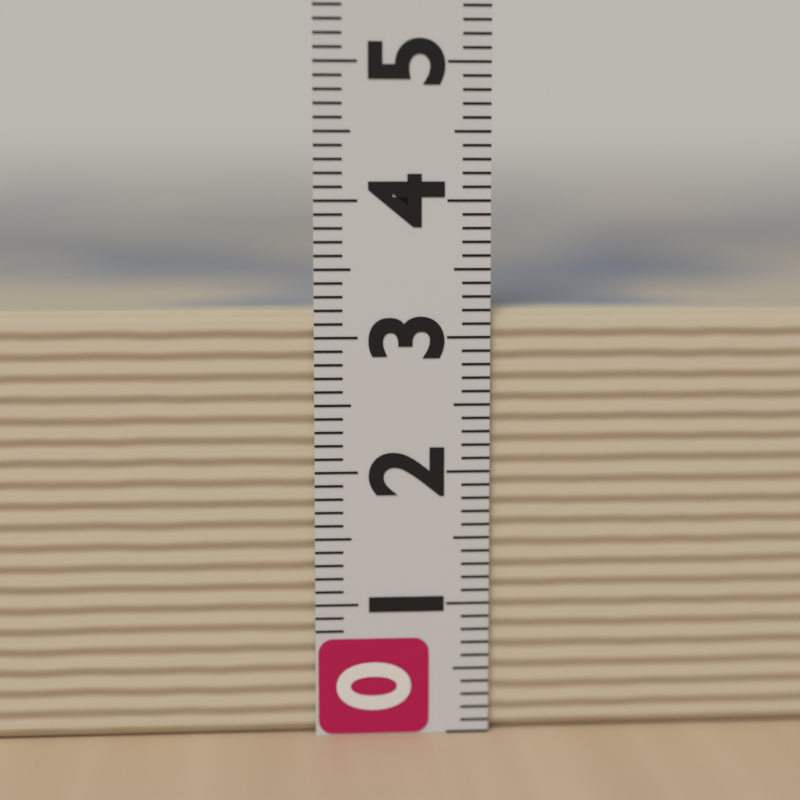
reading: 3.2 (no unit)
